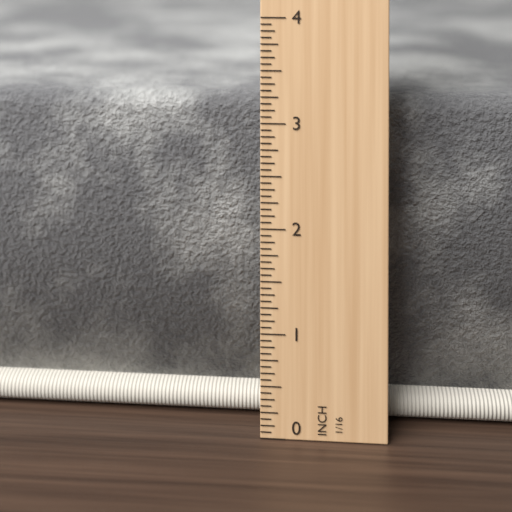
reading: 3.1875 in
